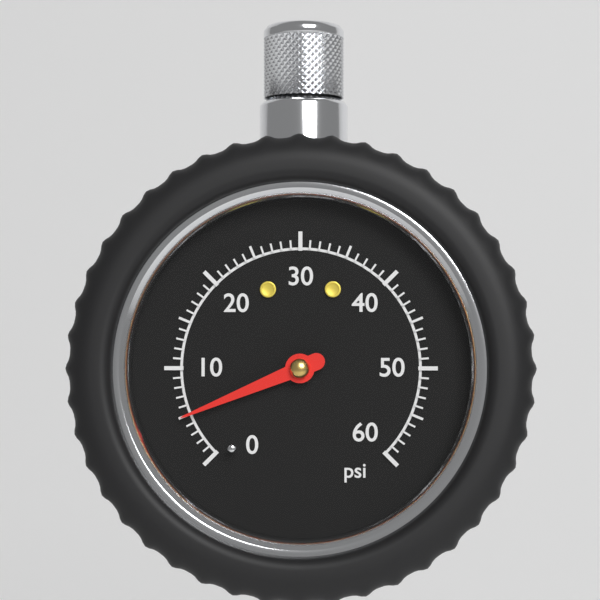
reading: 5 psi
